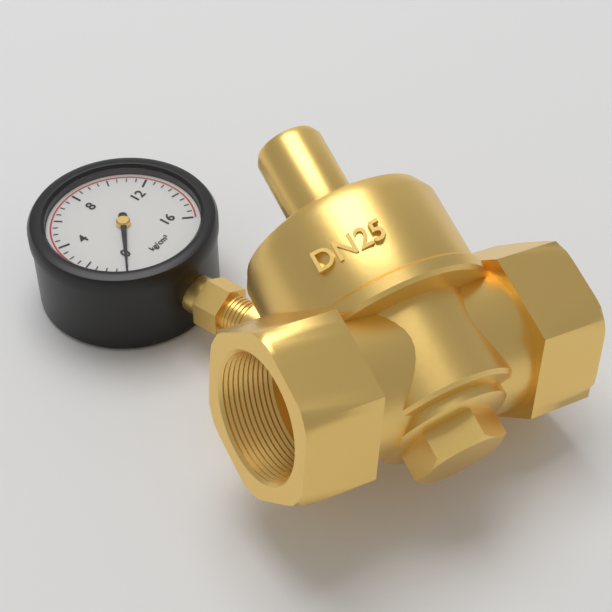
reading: 0.0 kg/cm²
